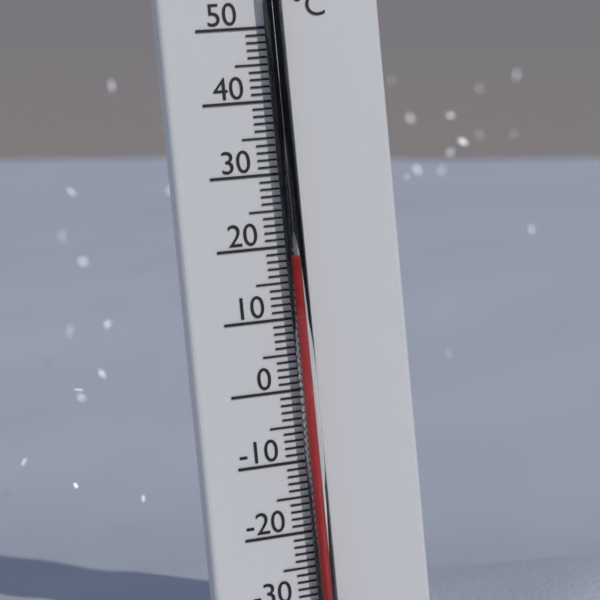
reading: 18 °C
